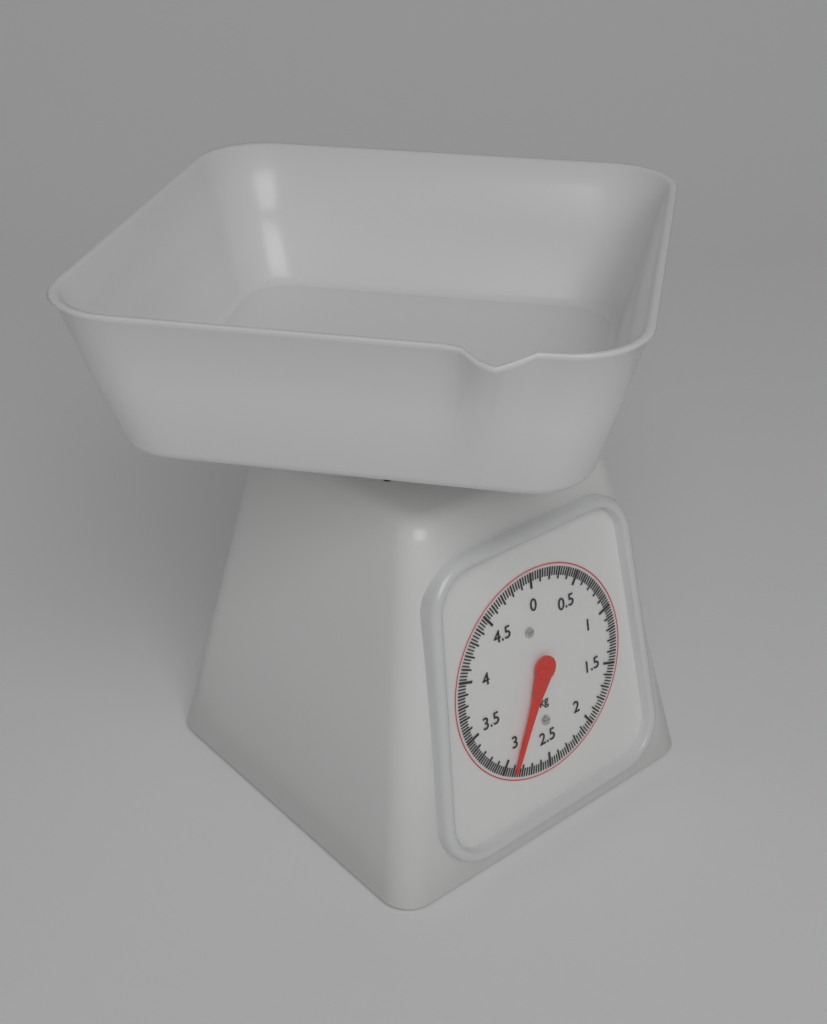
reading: 2.900 kg
